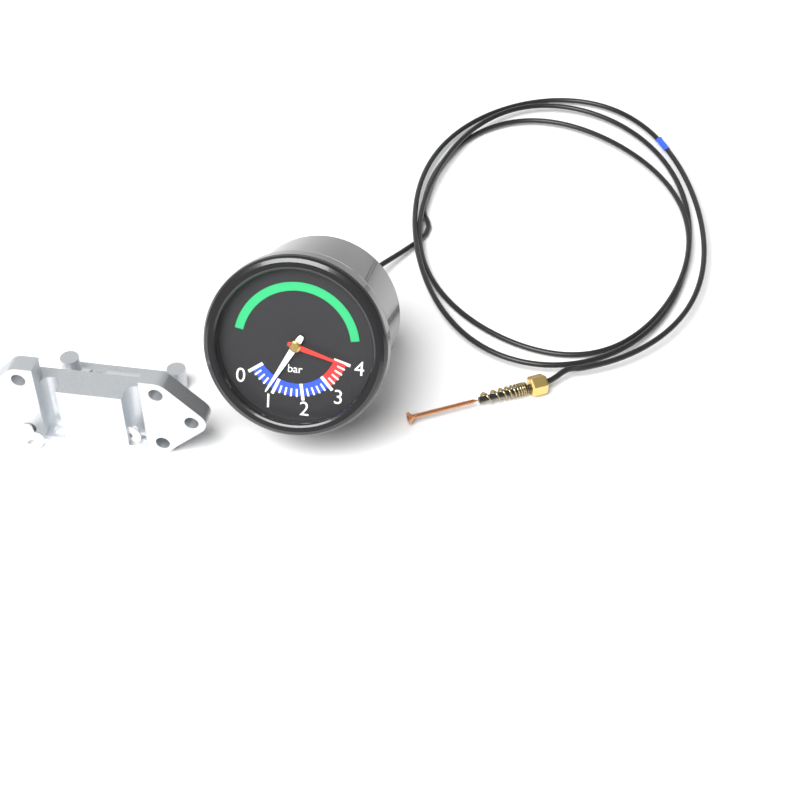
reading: 0.8 bar
